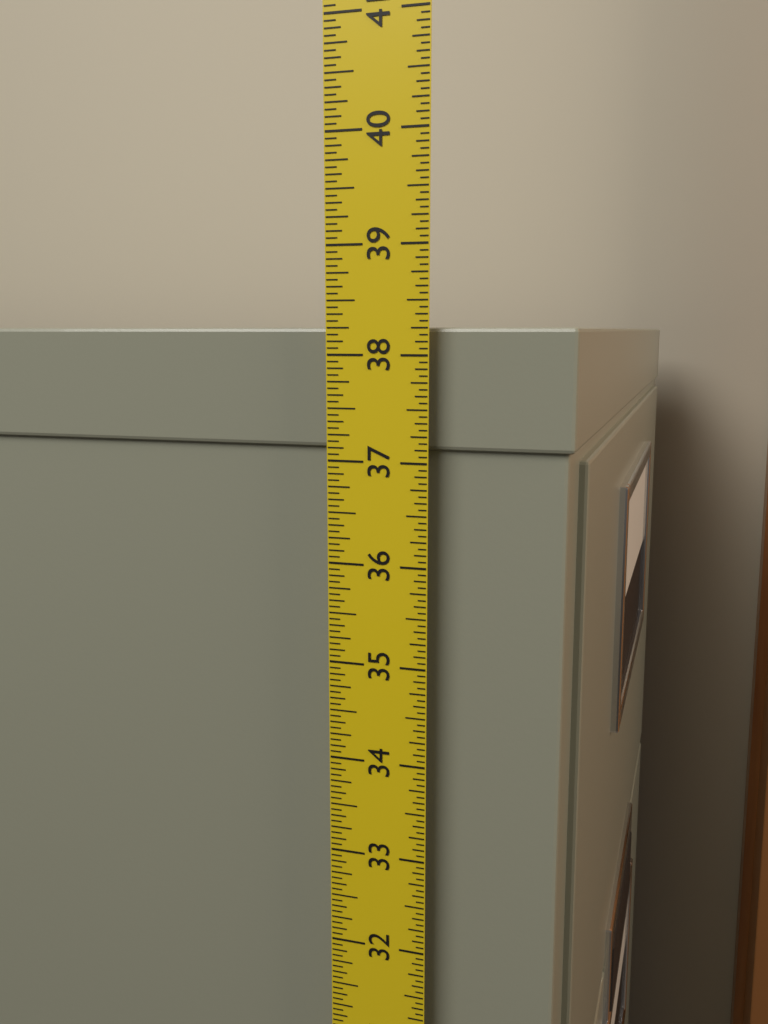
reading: 38.2500 in
